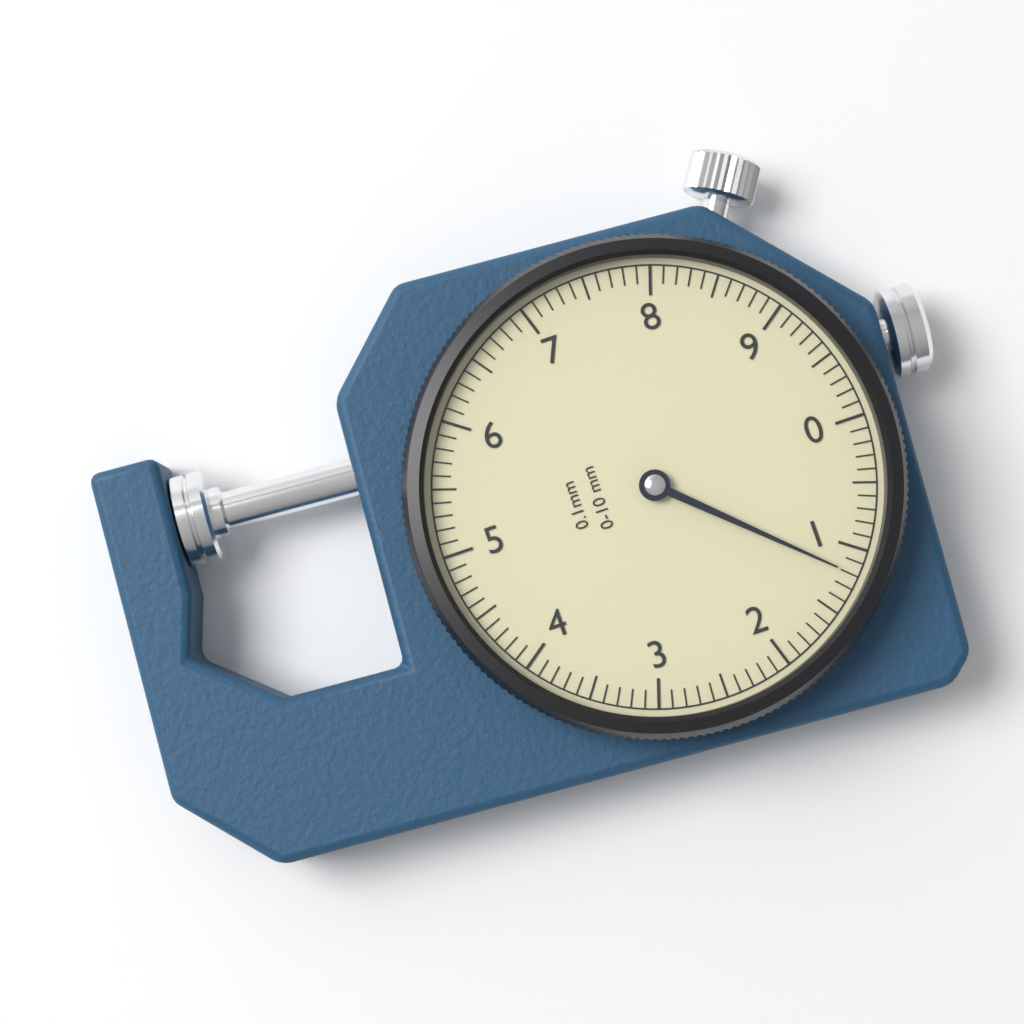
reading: 1.2 mm
